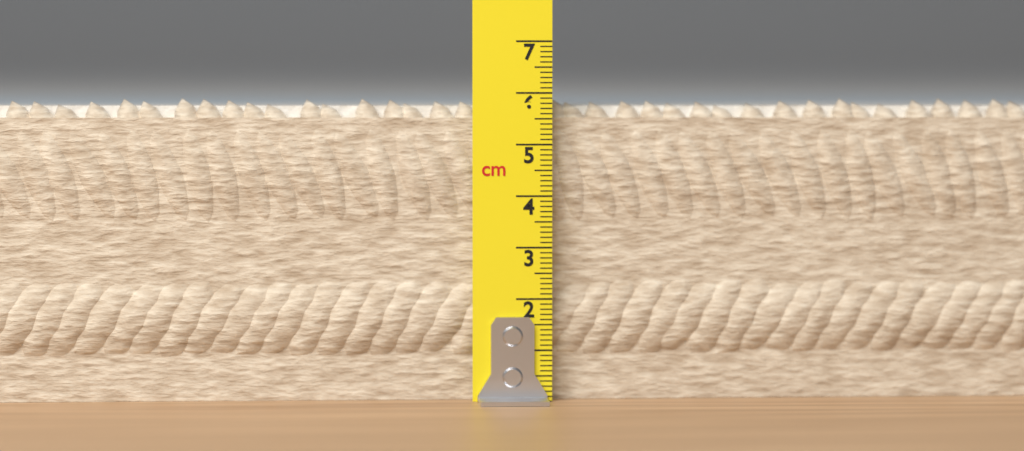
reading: 5.9 cm
